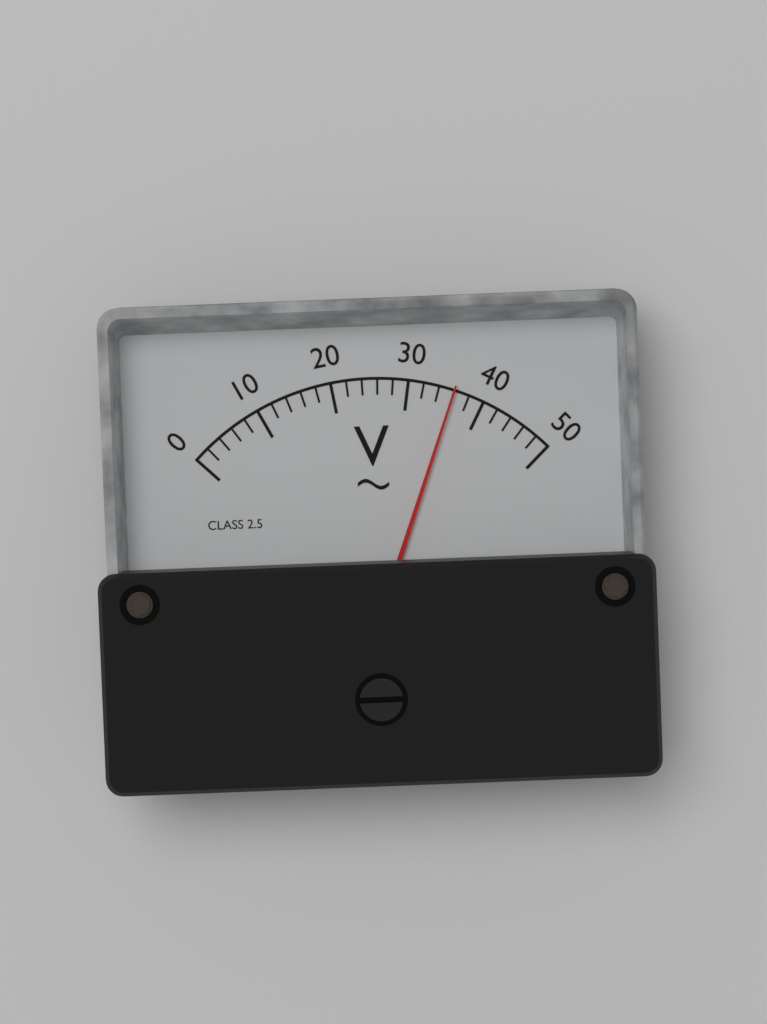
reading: 36 V
